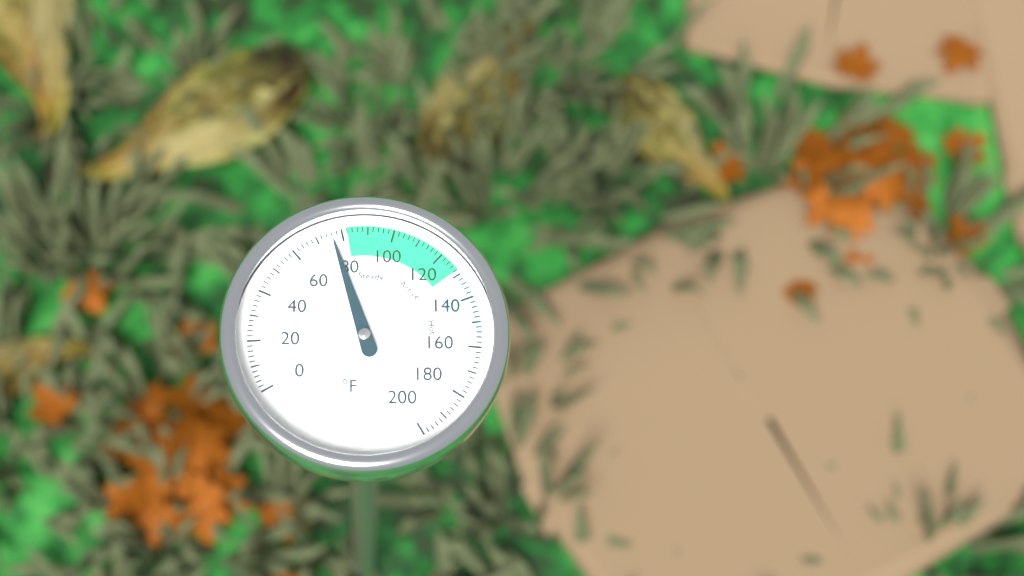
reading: 76 °F
